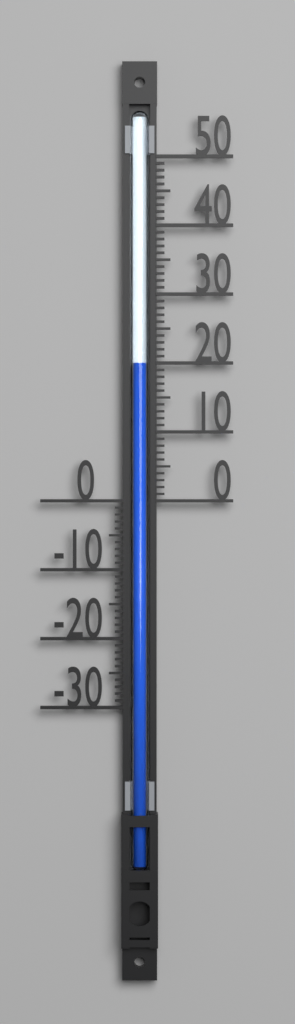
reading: 20 (no unit)
